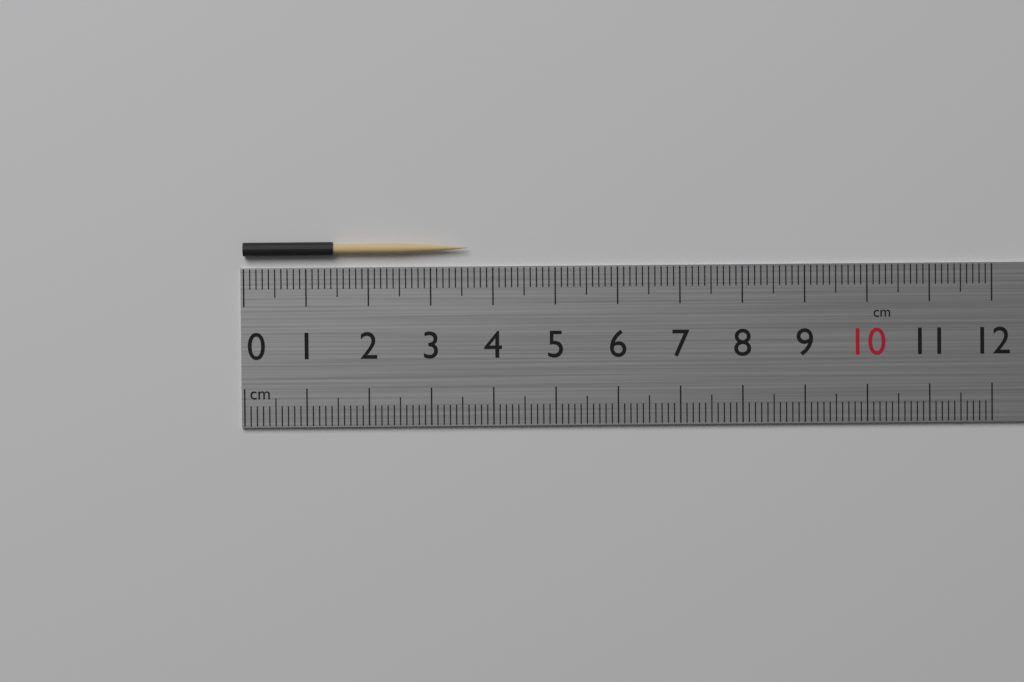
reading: 3.6 cm
